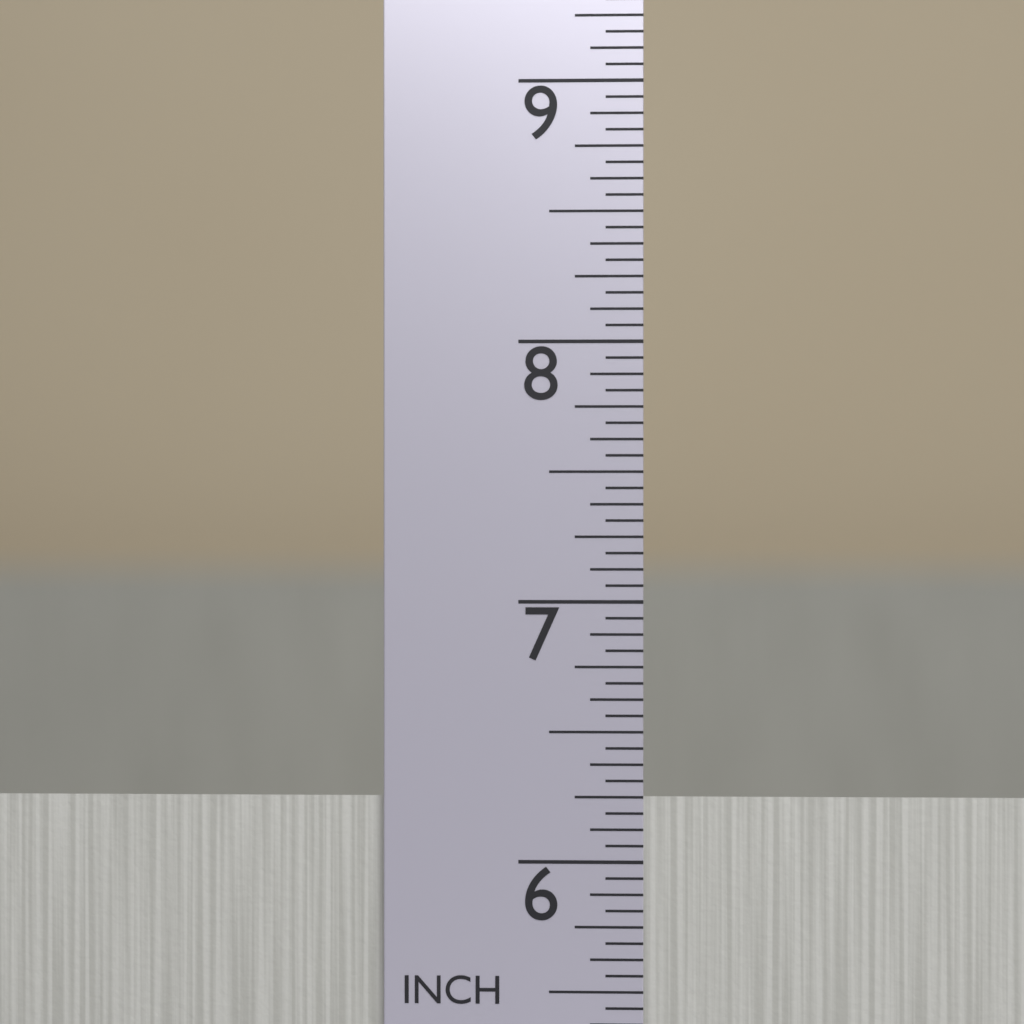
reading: 6.2500 in
